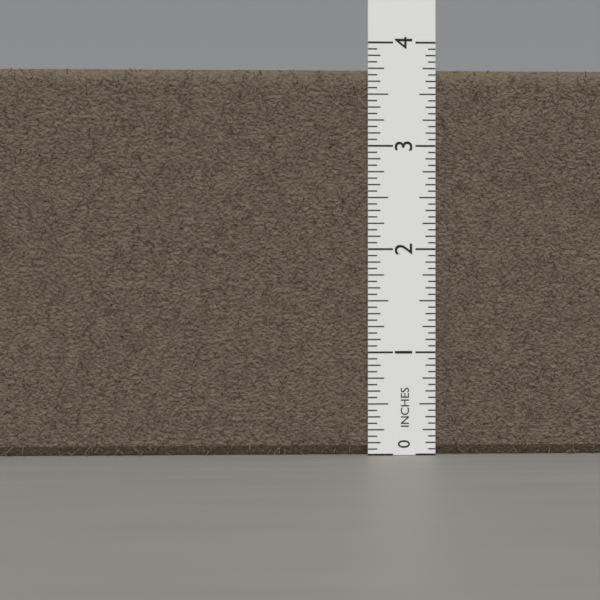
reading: 3.7500 in
